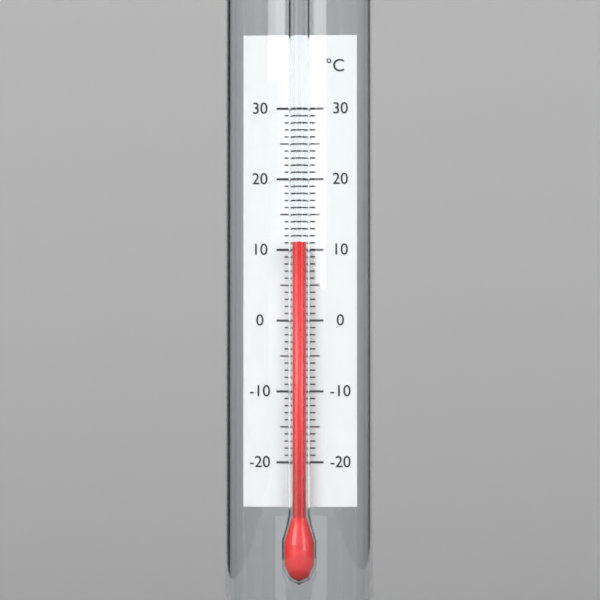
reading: 11 °C
